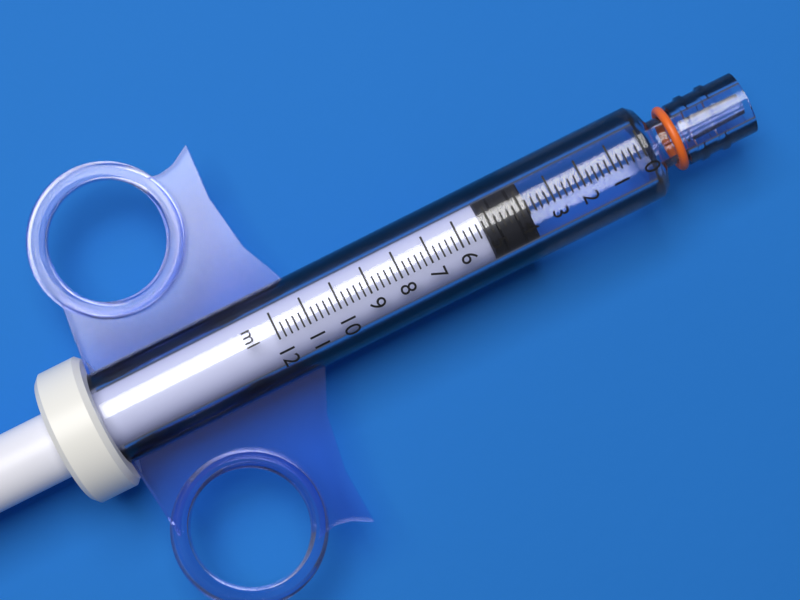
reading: 3.8 ml
